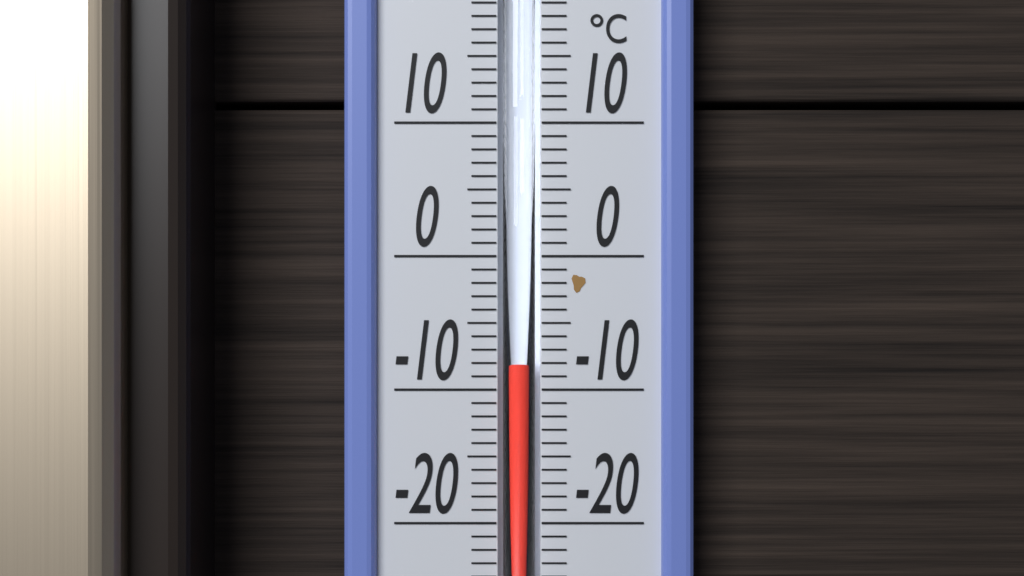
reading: -8 °C
